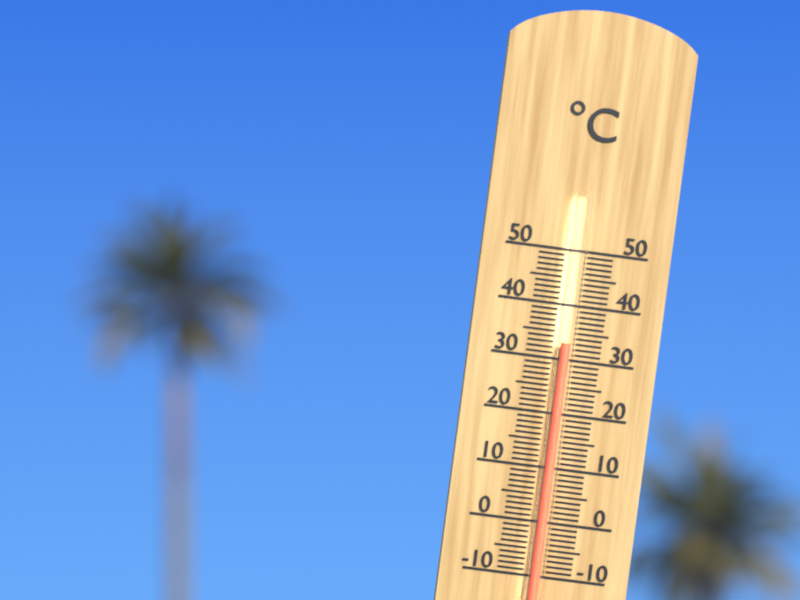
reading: 33 °C
